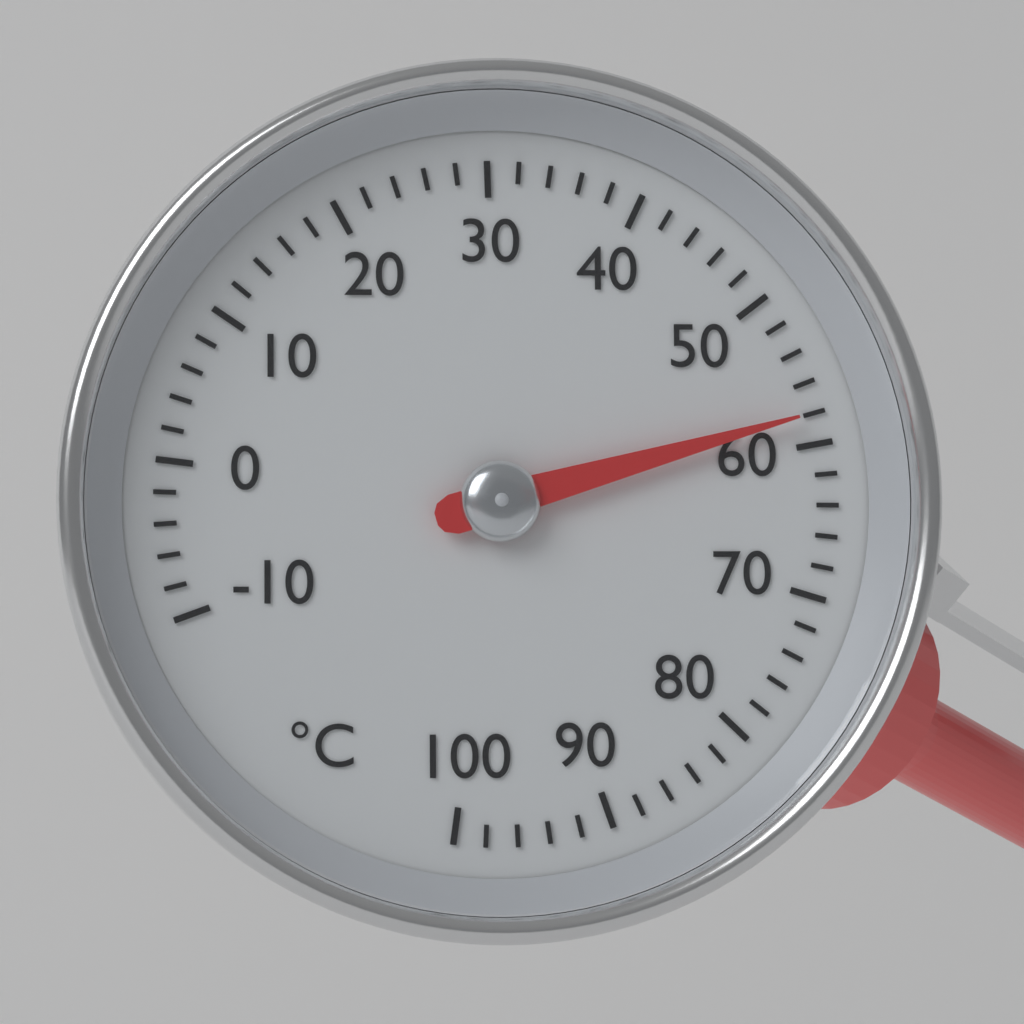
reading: 58 °C
